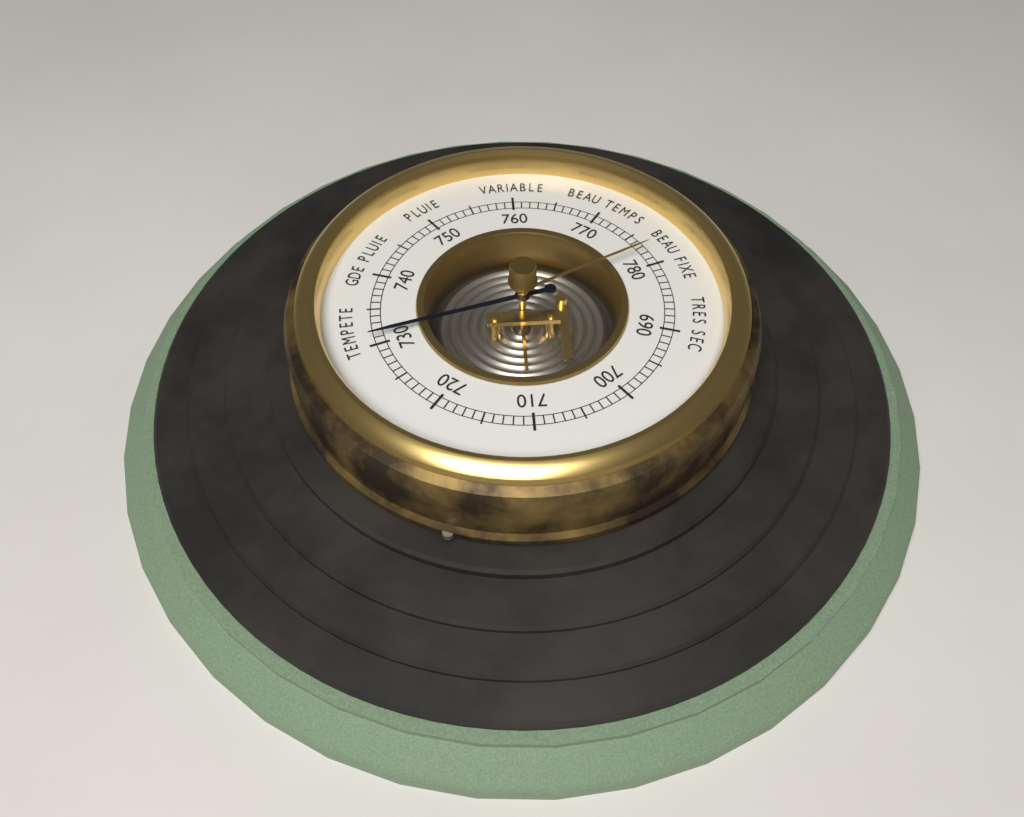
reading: 731 (no unit)
